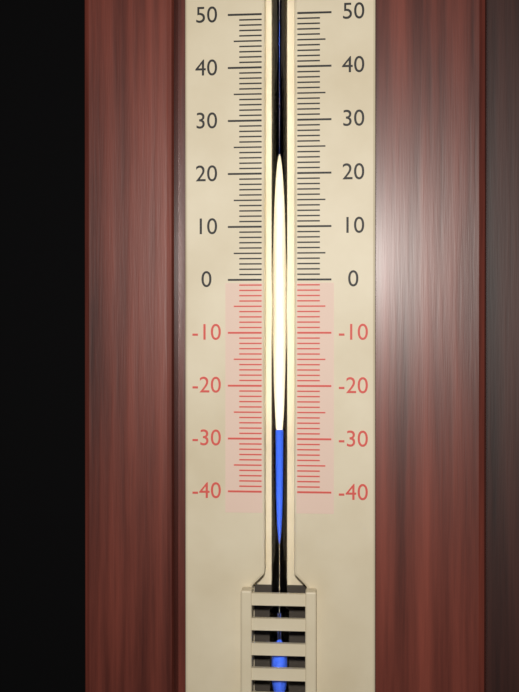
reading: -28 (no unit)
